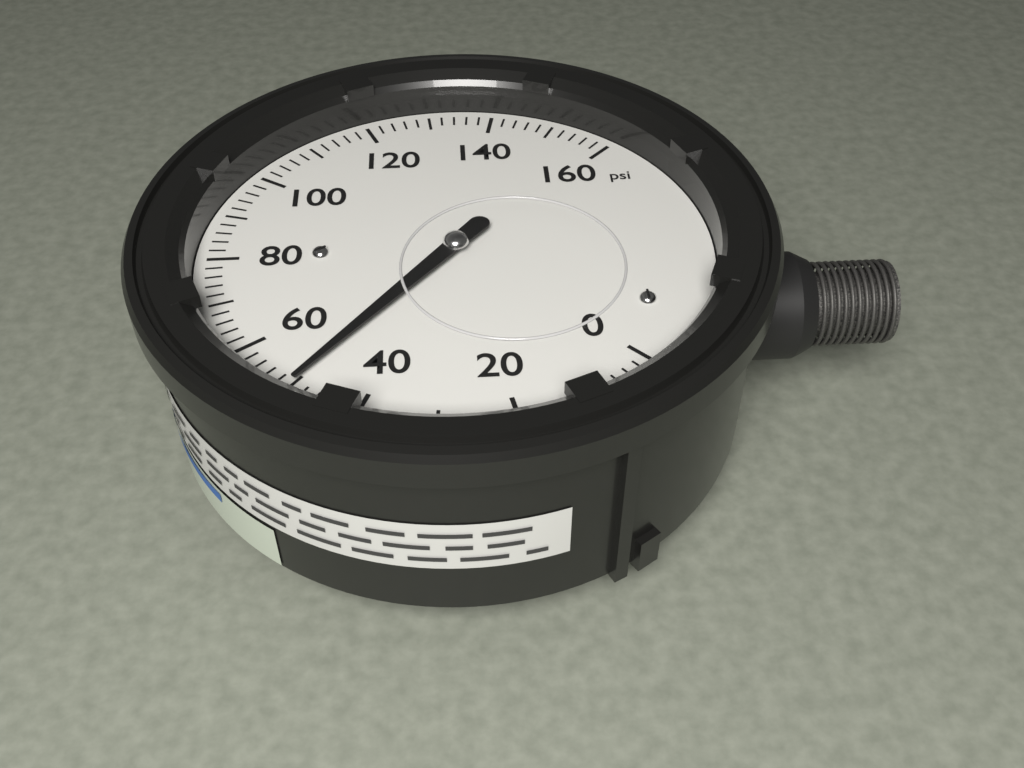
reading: 50 psi
